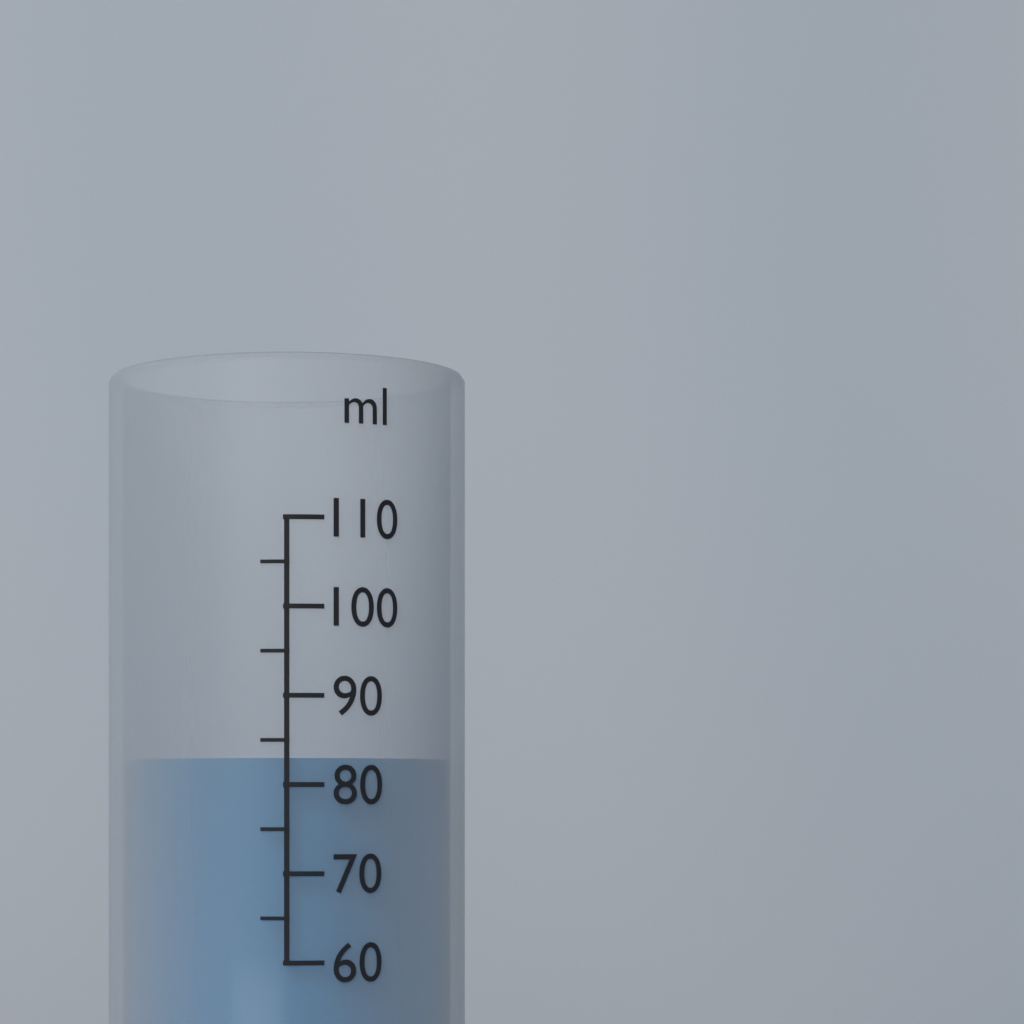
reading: 83 ml
